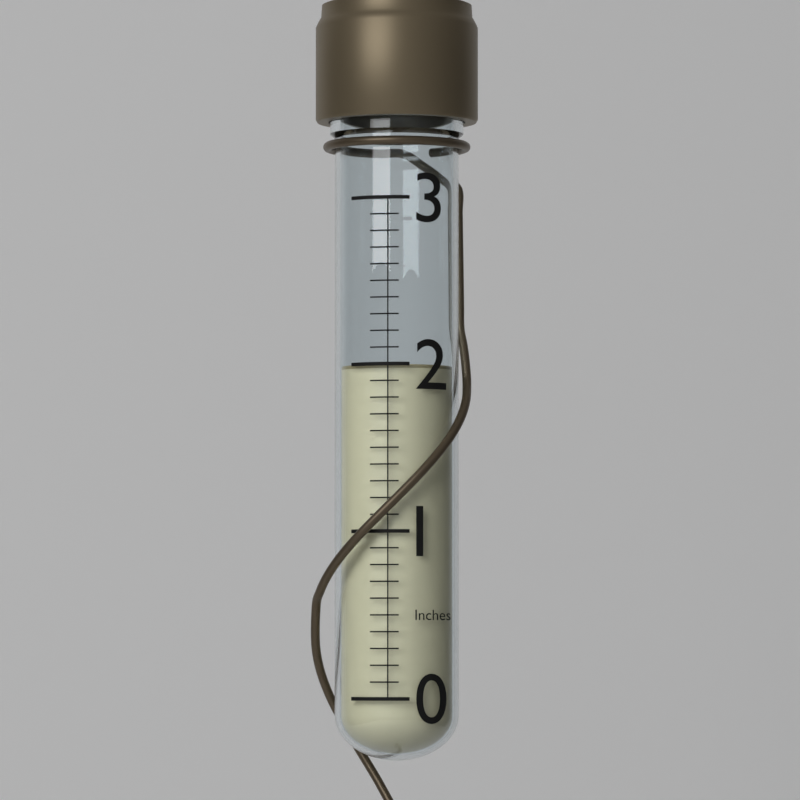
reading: 2.0 in
